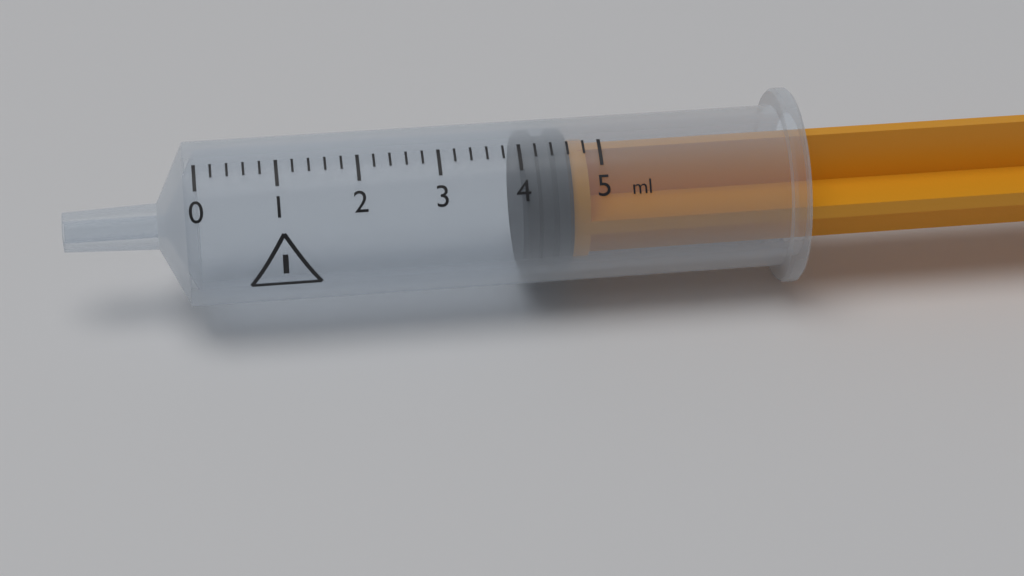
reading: 4.0 ml
